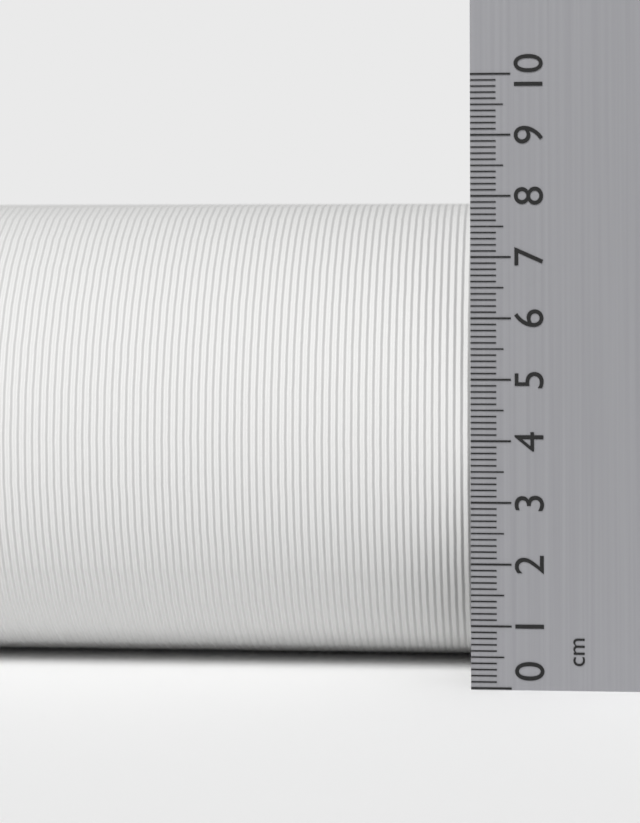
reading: 8.0 cm
